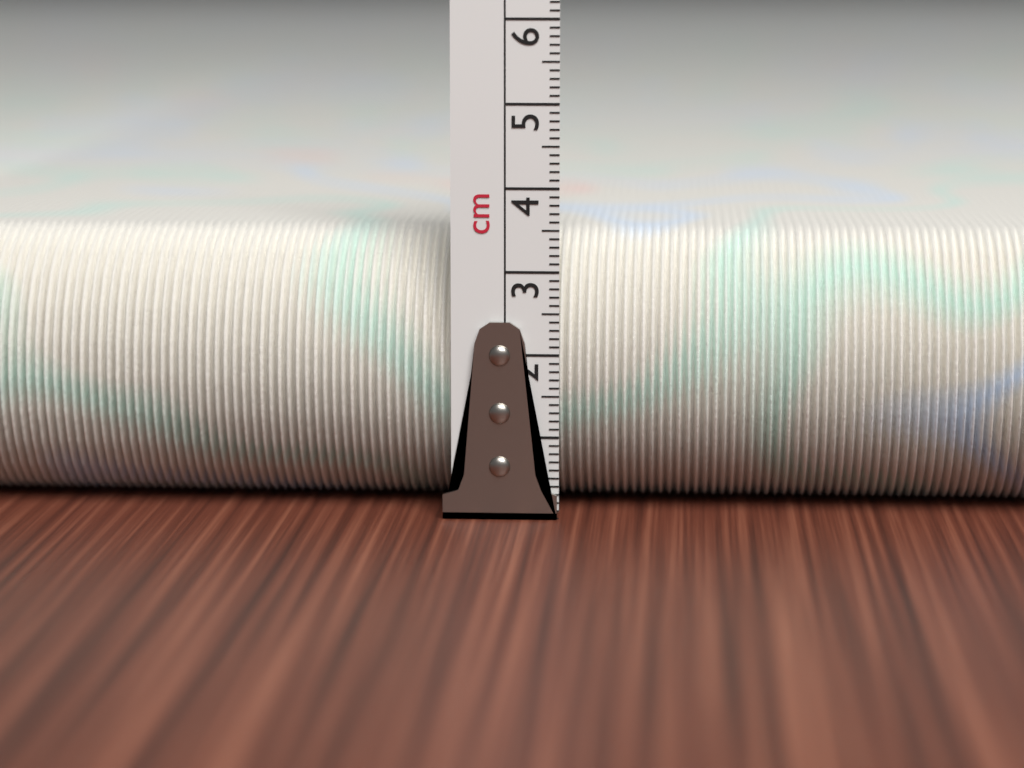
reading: 3.4 cm
